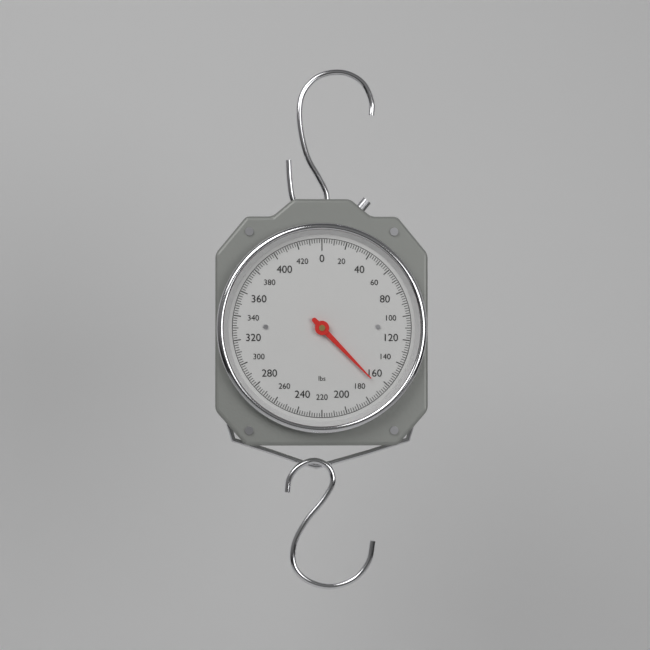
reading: 166 lbs
